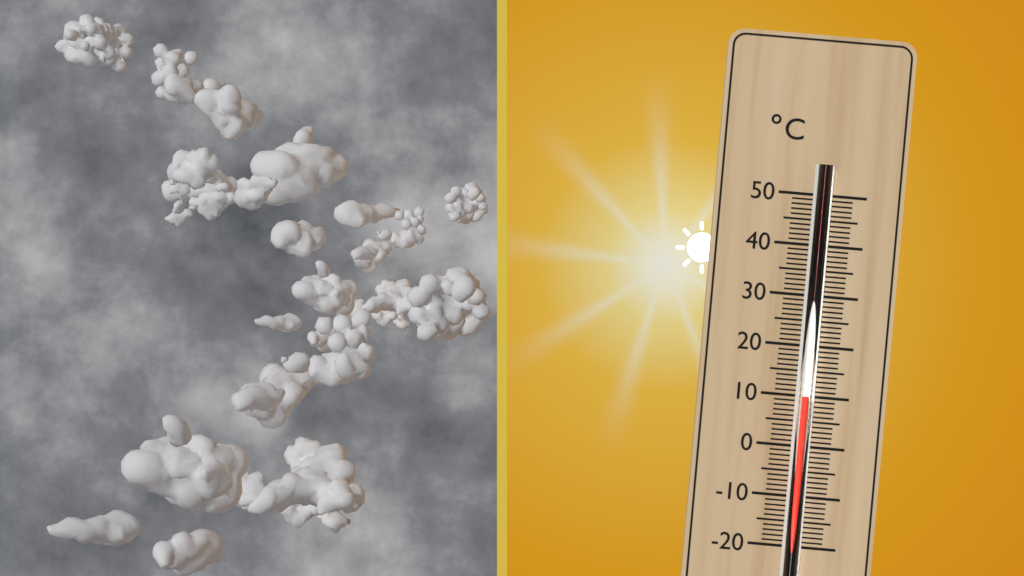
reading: 10 °C
